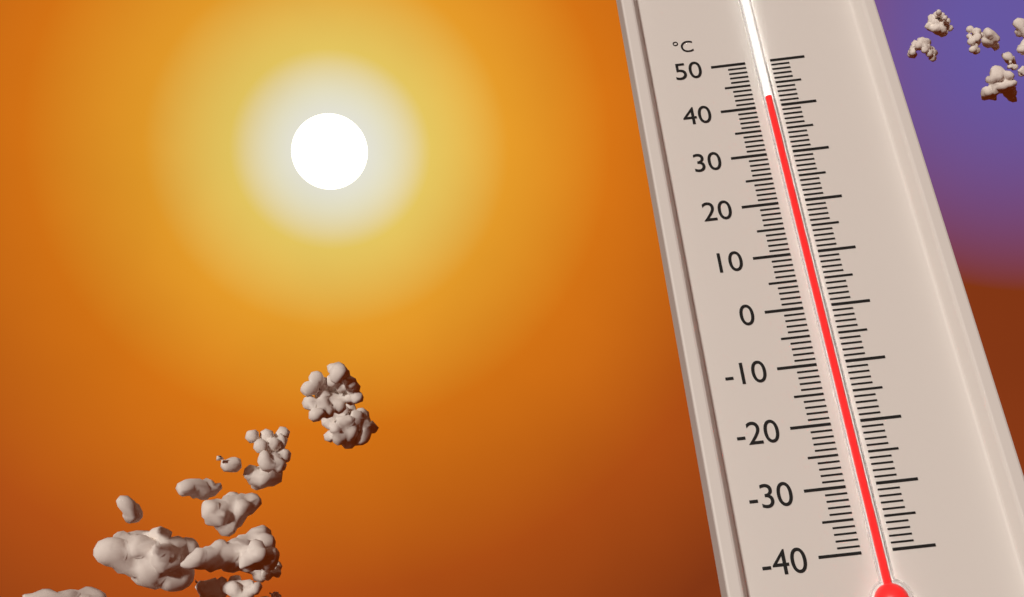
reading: 41 °C
